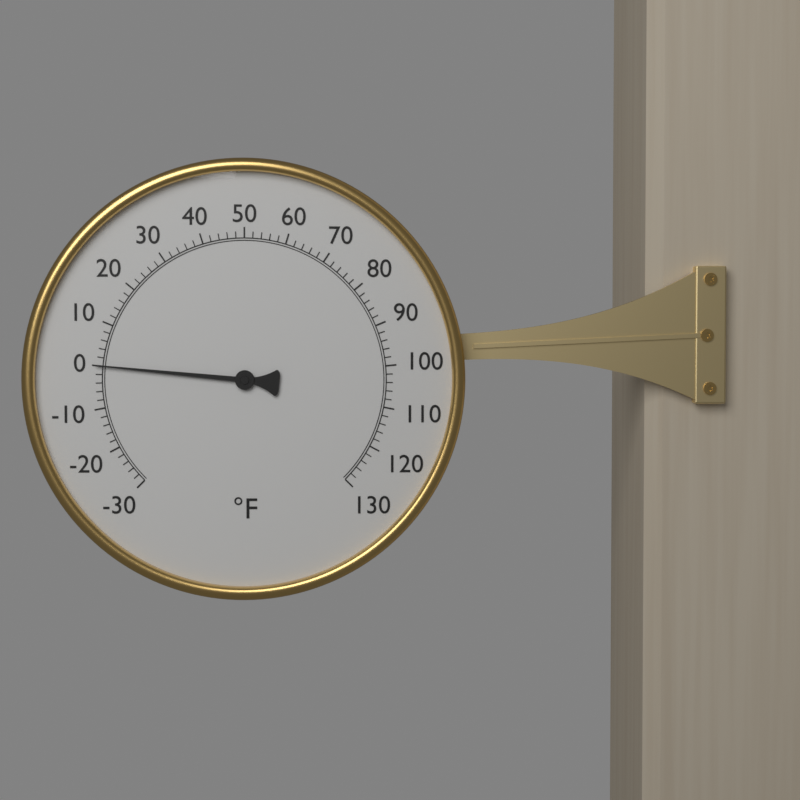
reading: 0 °F
